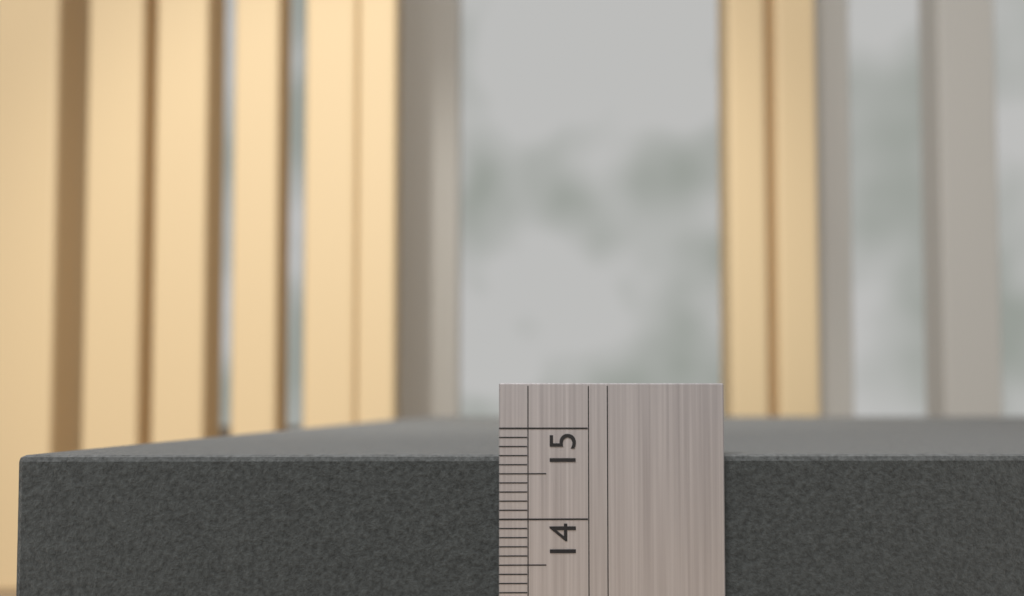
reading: 14.7 (no unit)
